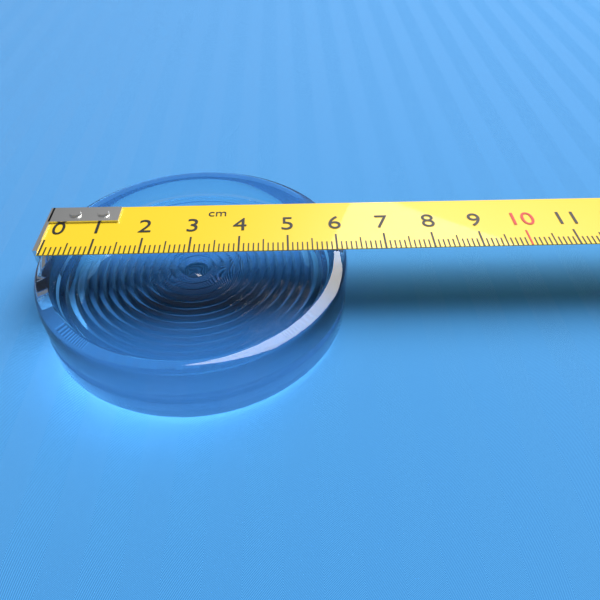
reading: 6.2 cm
